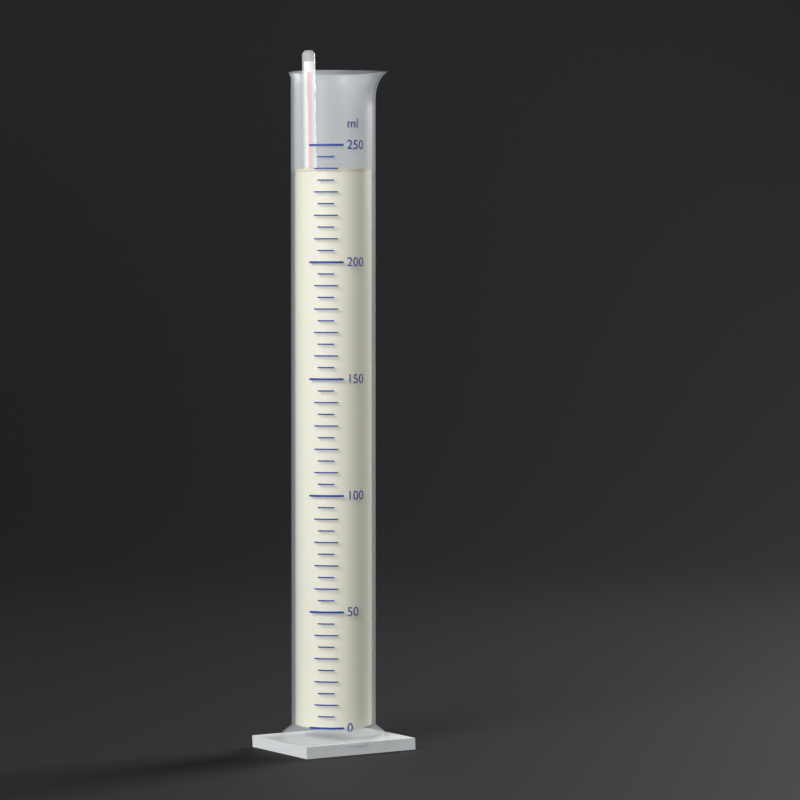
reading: 240 ml
